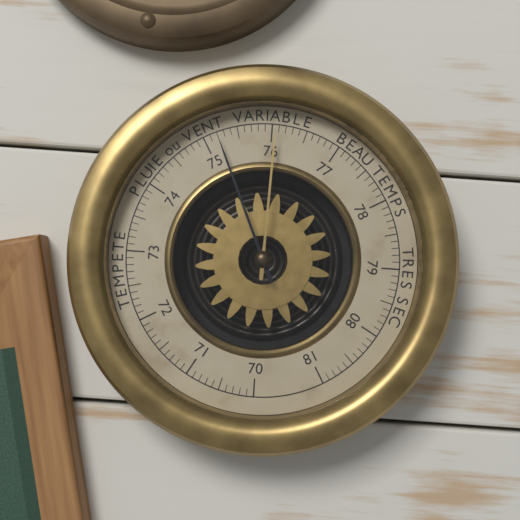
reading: 75.2 (no unit)
